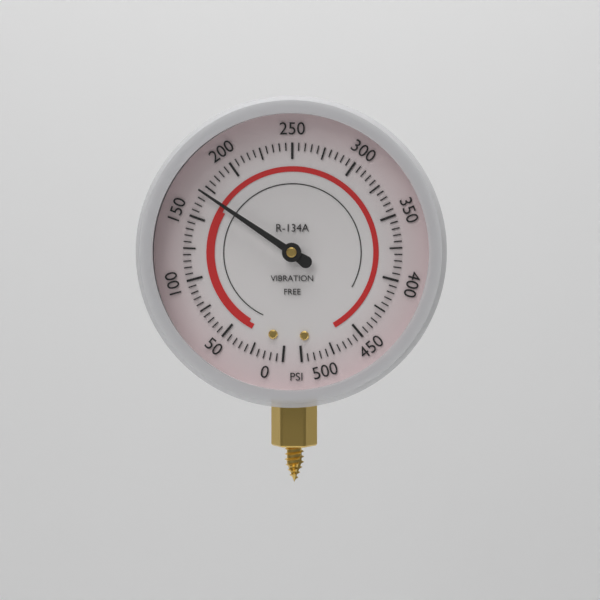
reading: 170 psi
